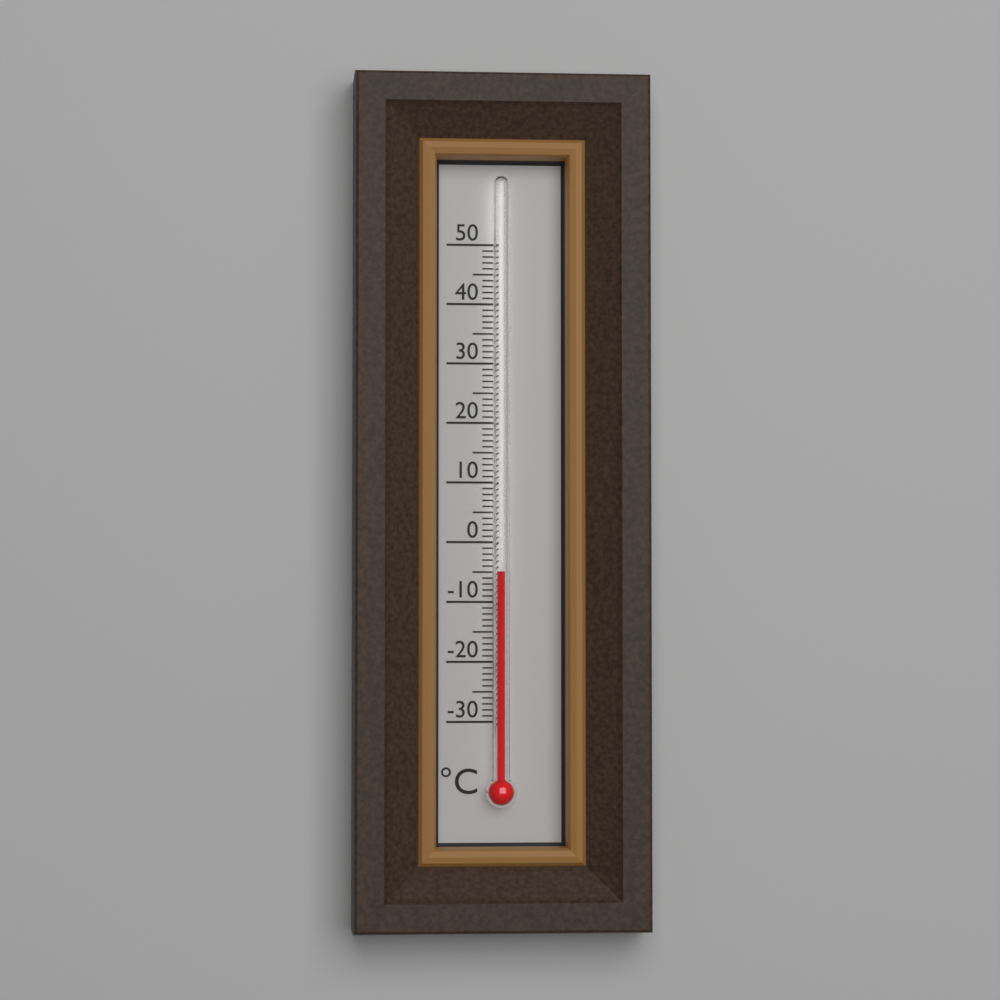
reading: -5 °C
